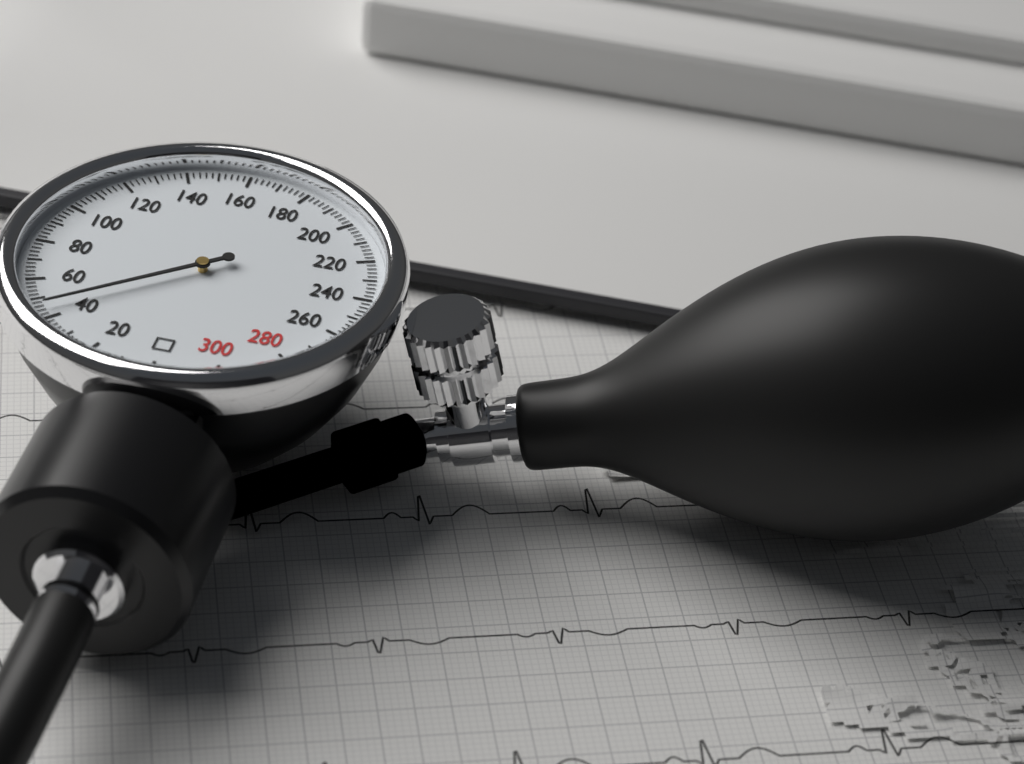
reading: 45 (no unit)
